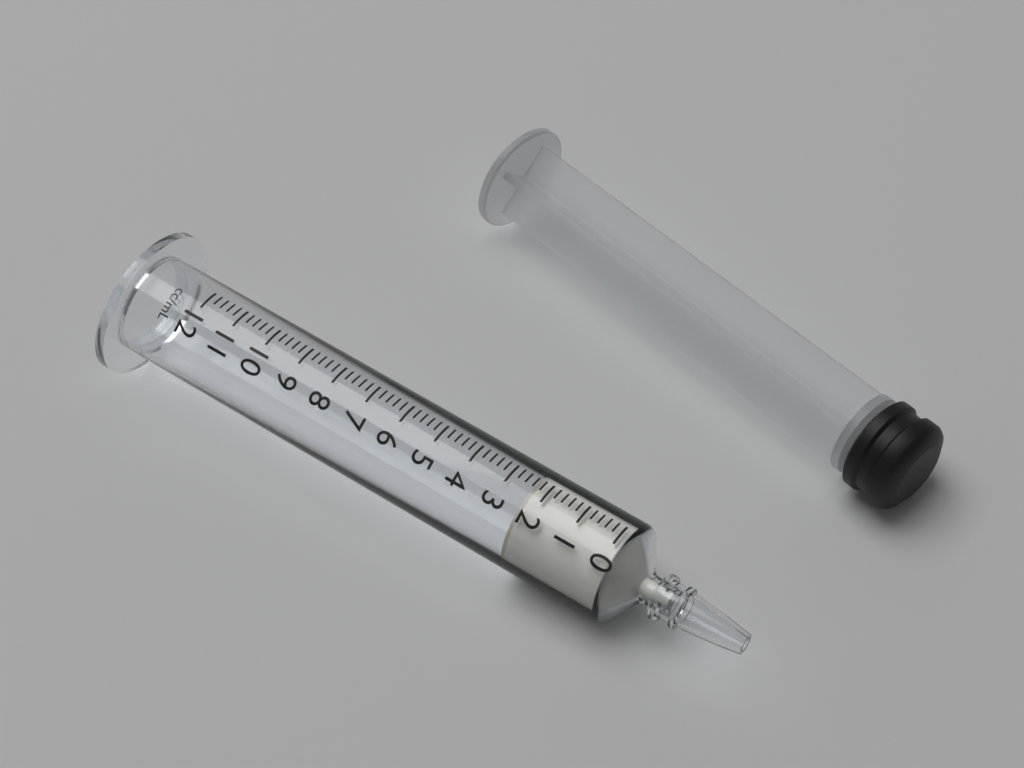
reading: 2.4 ml
